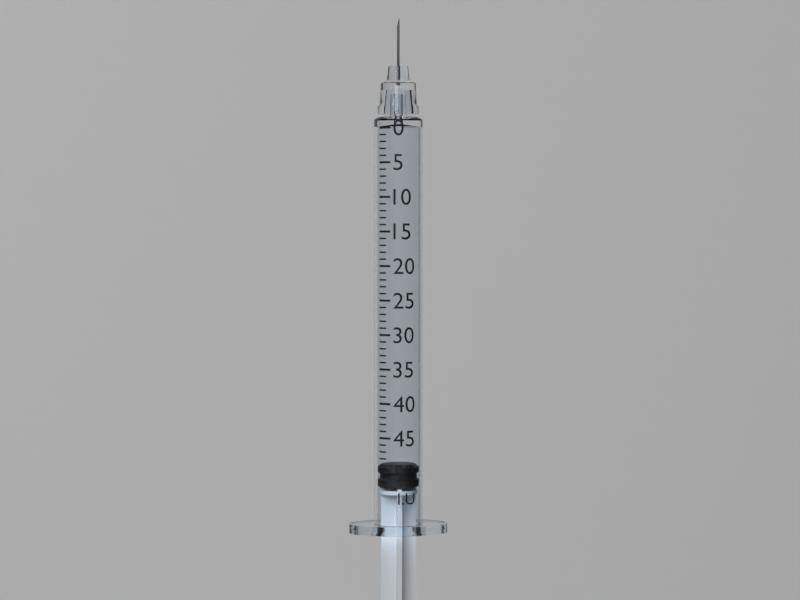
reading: 49 I.U.
